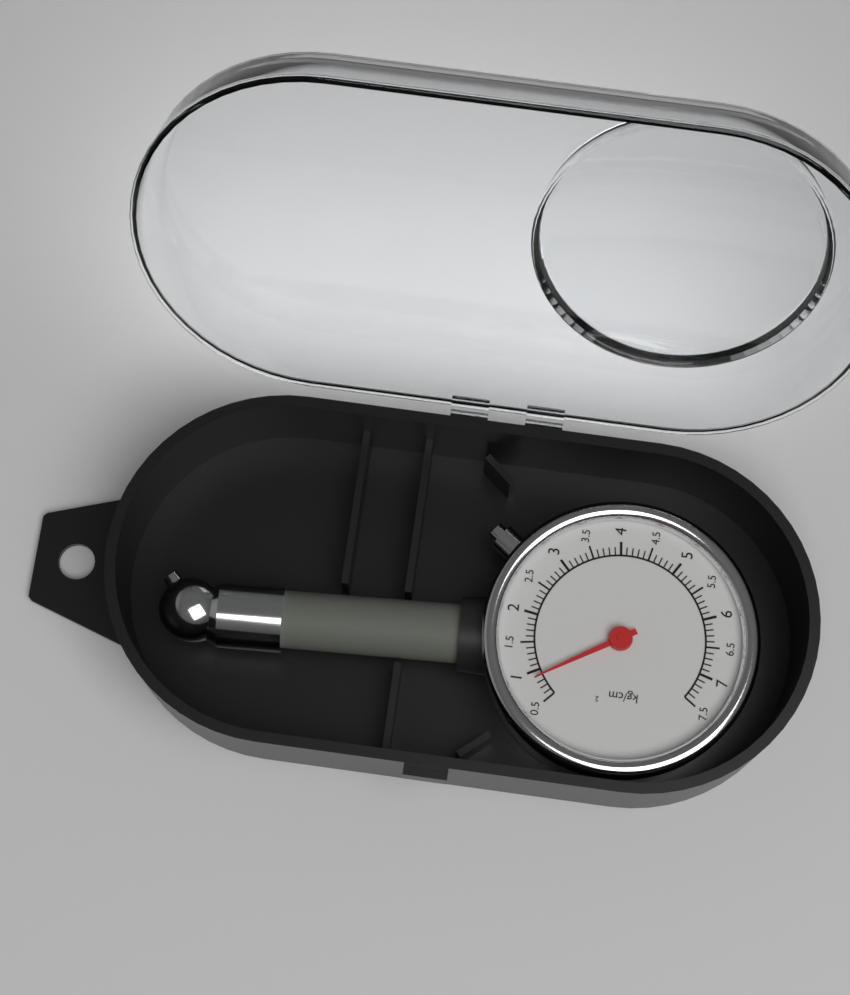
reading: 0.9 kg/cm²
